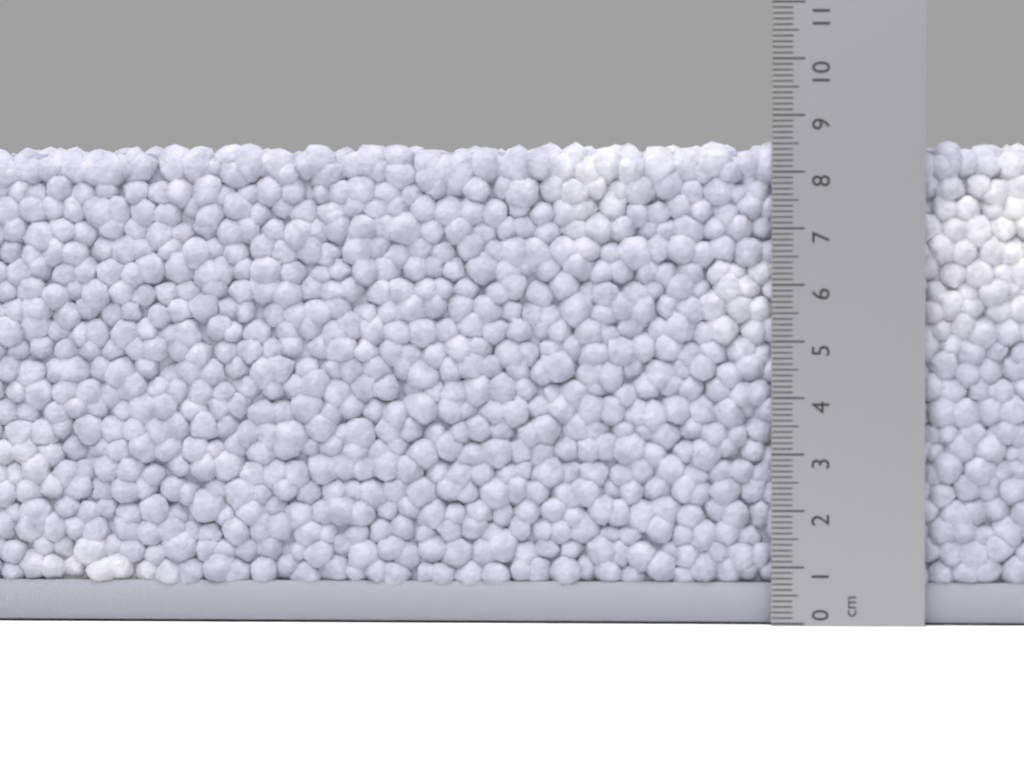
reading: 8.6 cm
